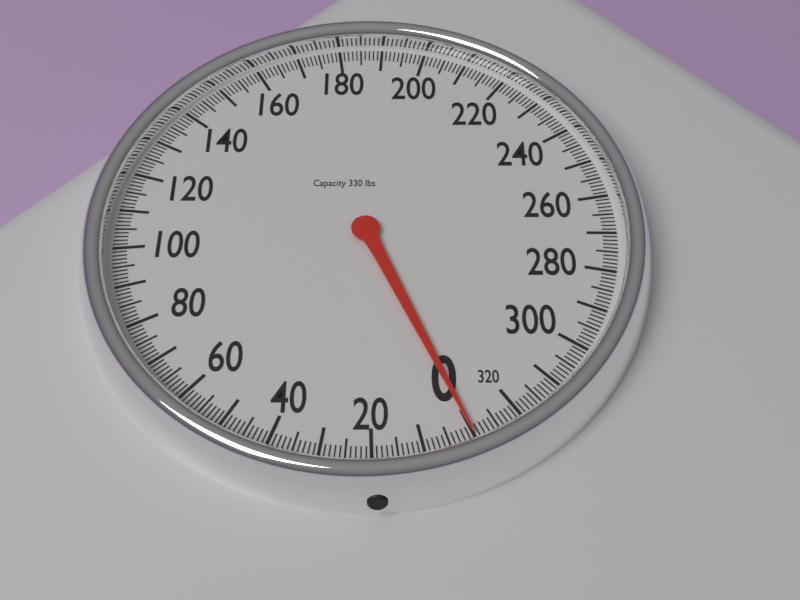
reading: 0 lbs
